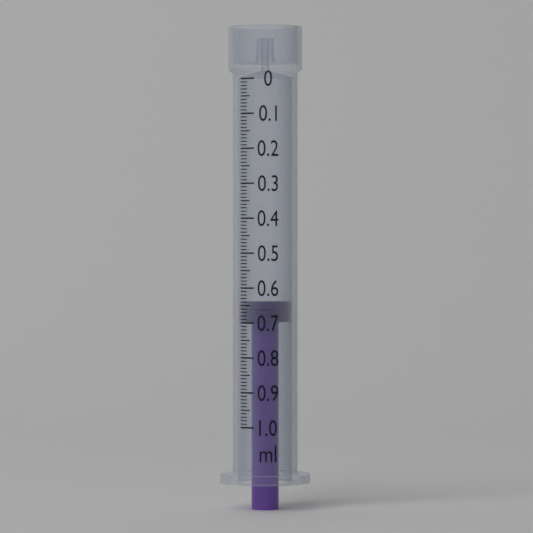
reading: 0.64 ml
